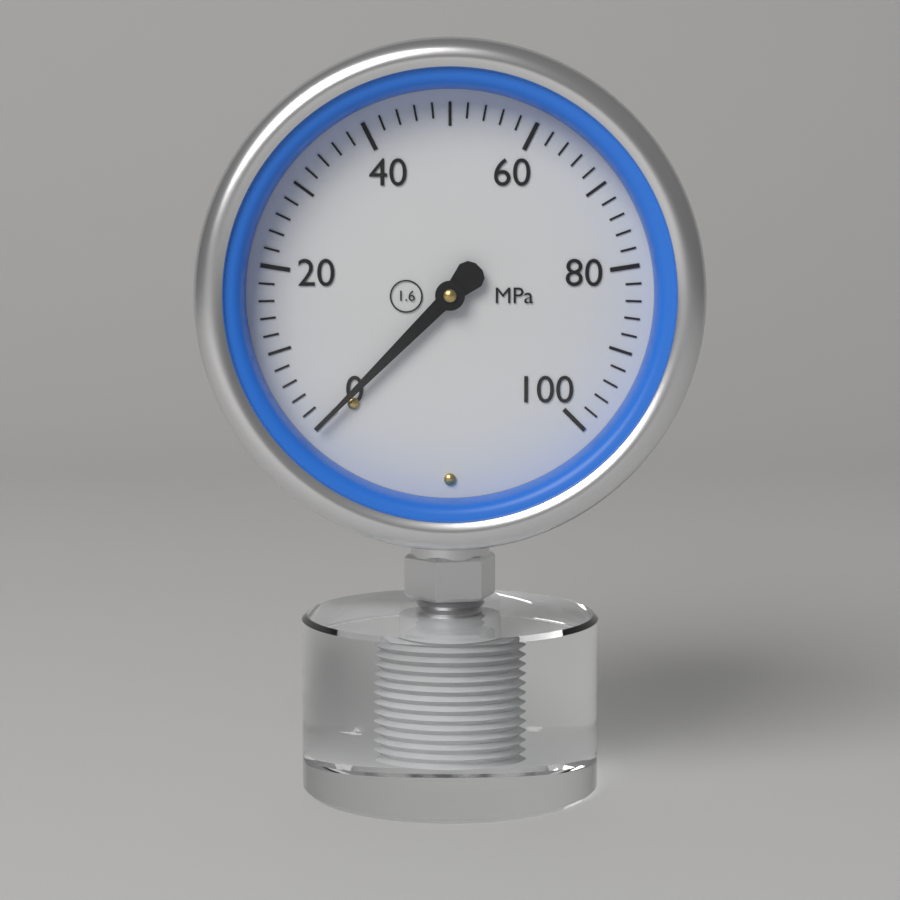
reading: 0 MPa
